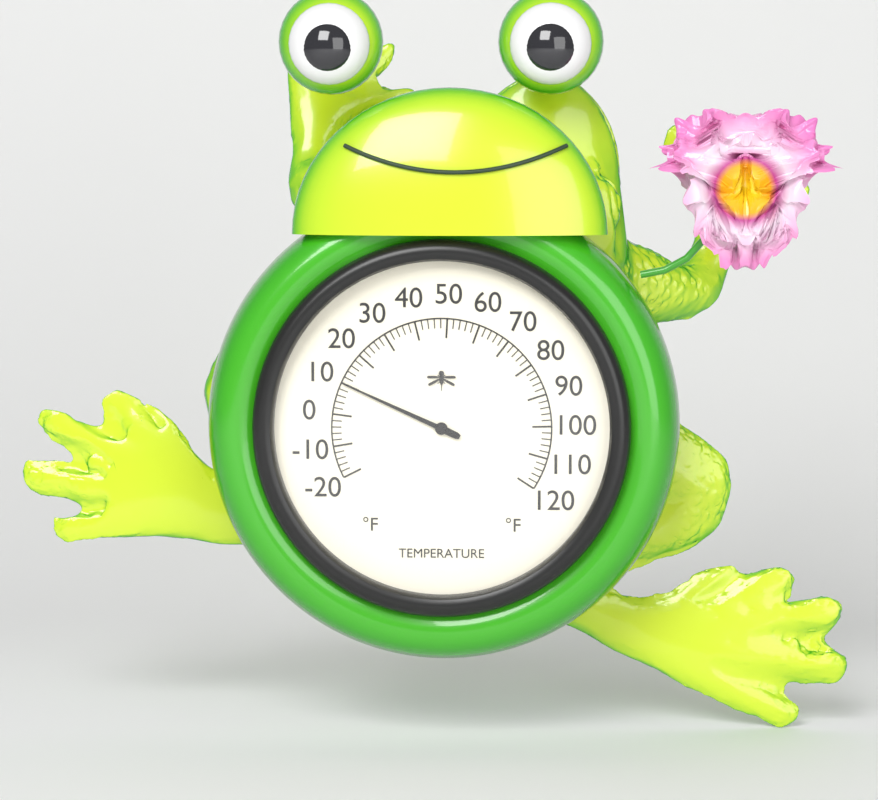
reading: 10 °F
